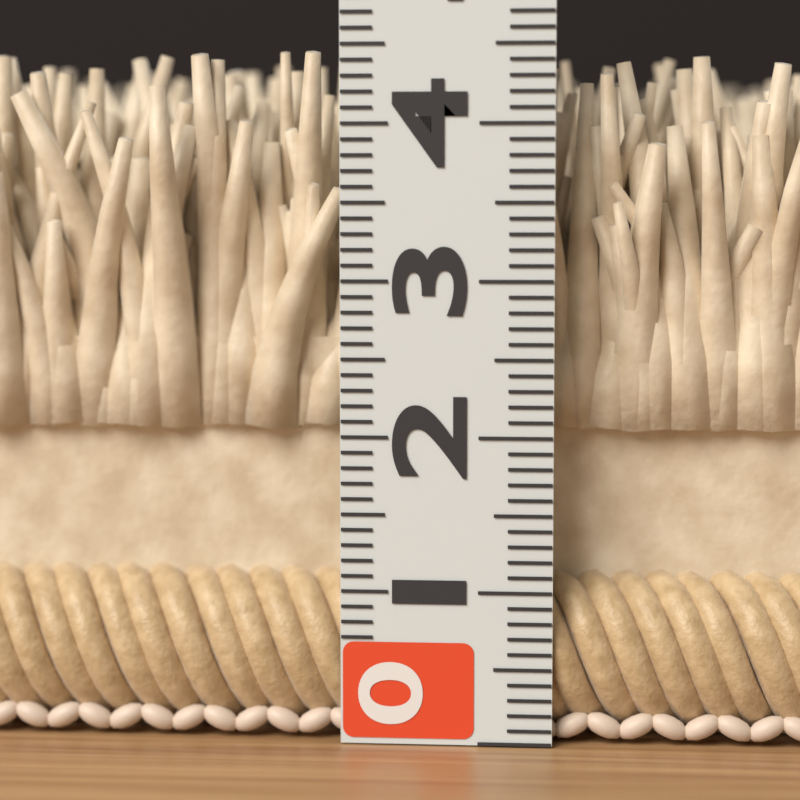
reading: 4.5 (no unit)
